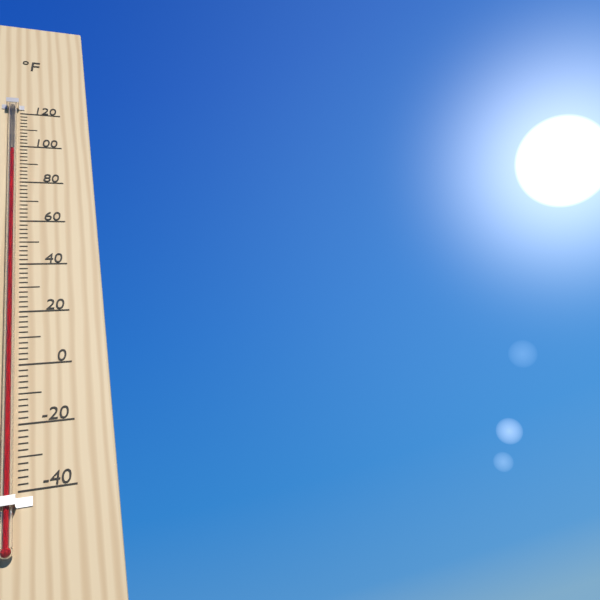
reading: 96 °F
